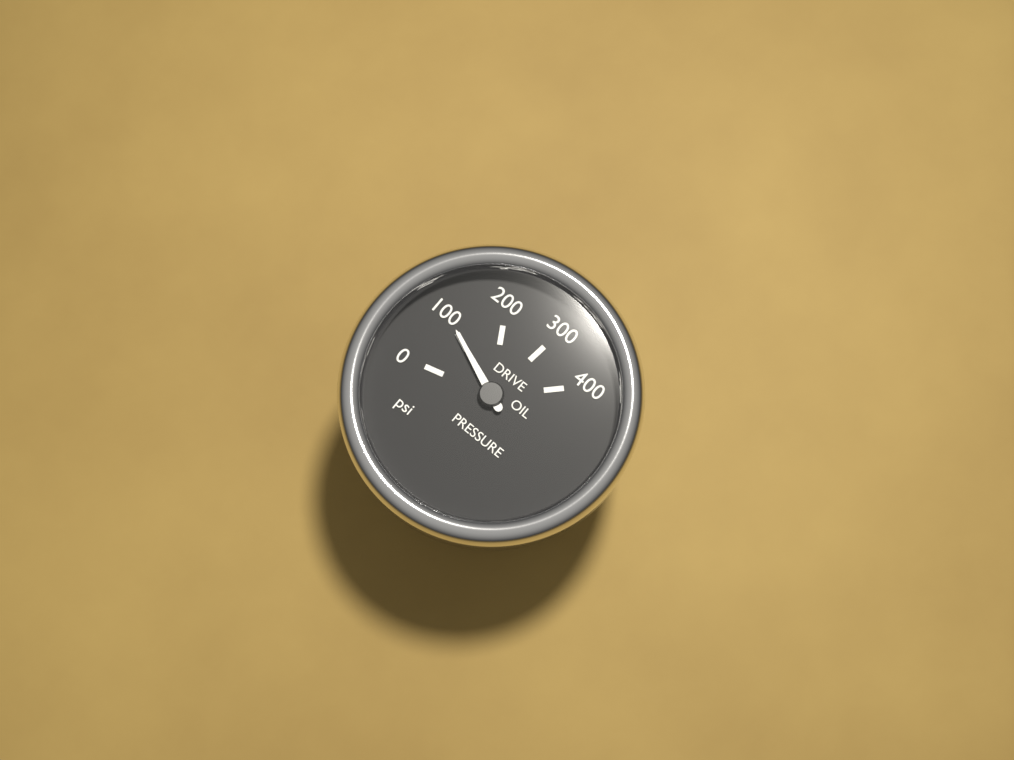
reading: 100 psi
